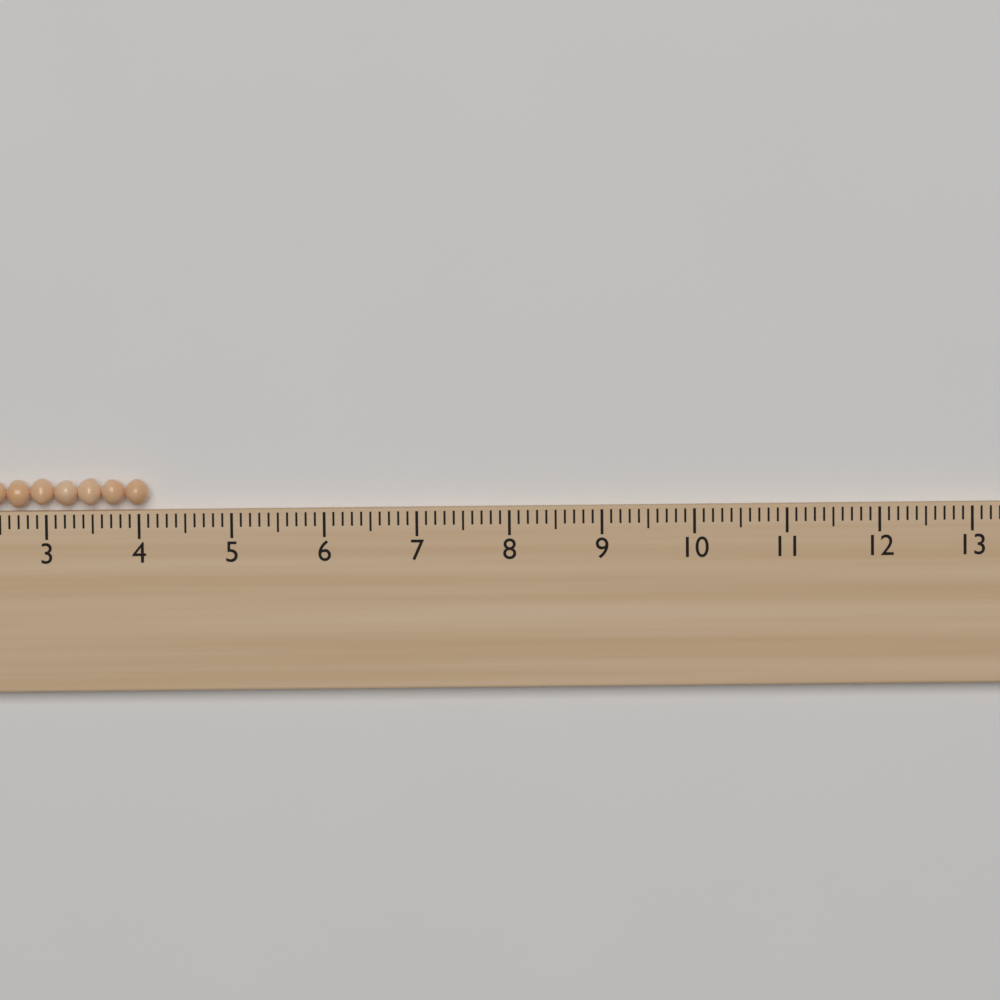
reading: 4.1 (no unit)
